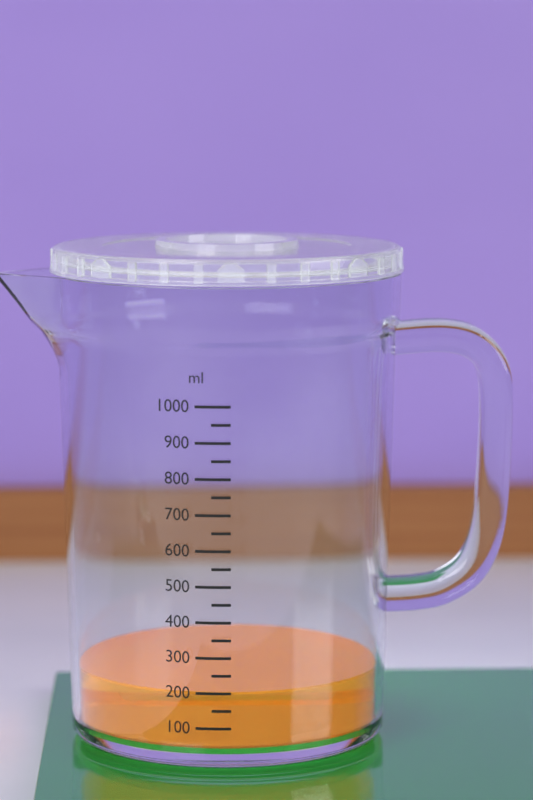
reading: 200 ml
